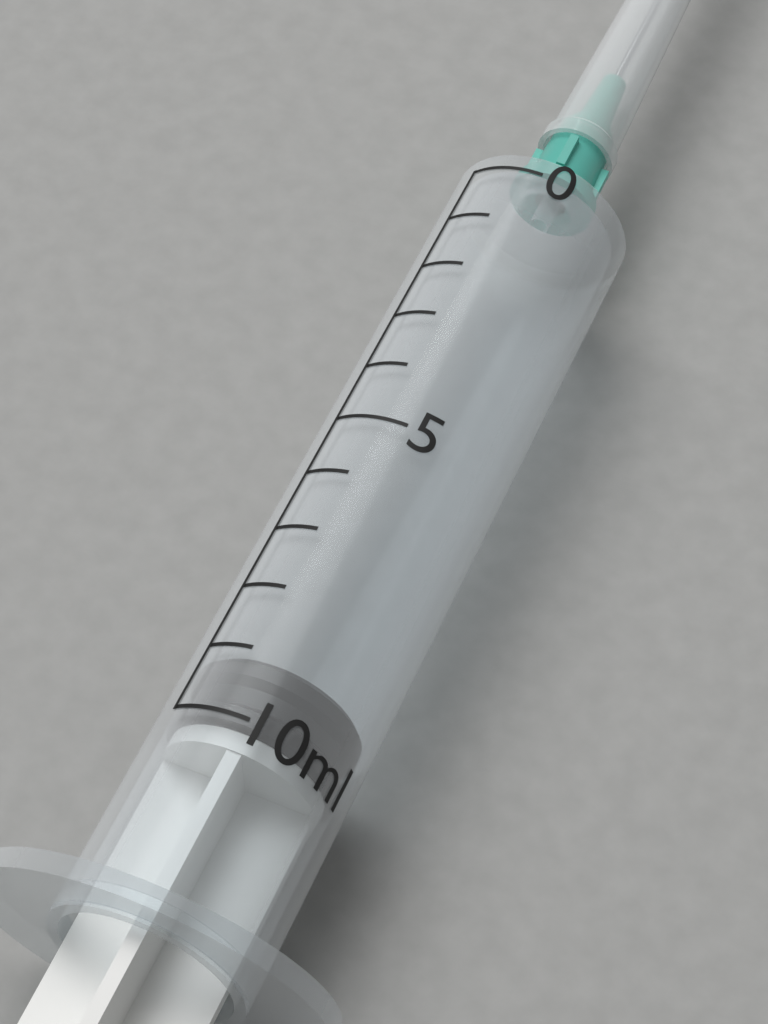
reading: 9 ml
